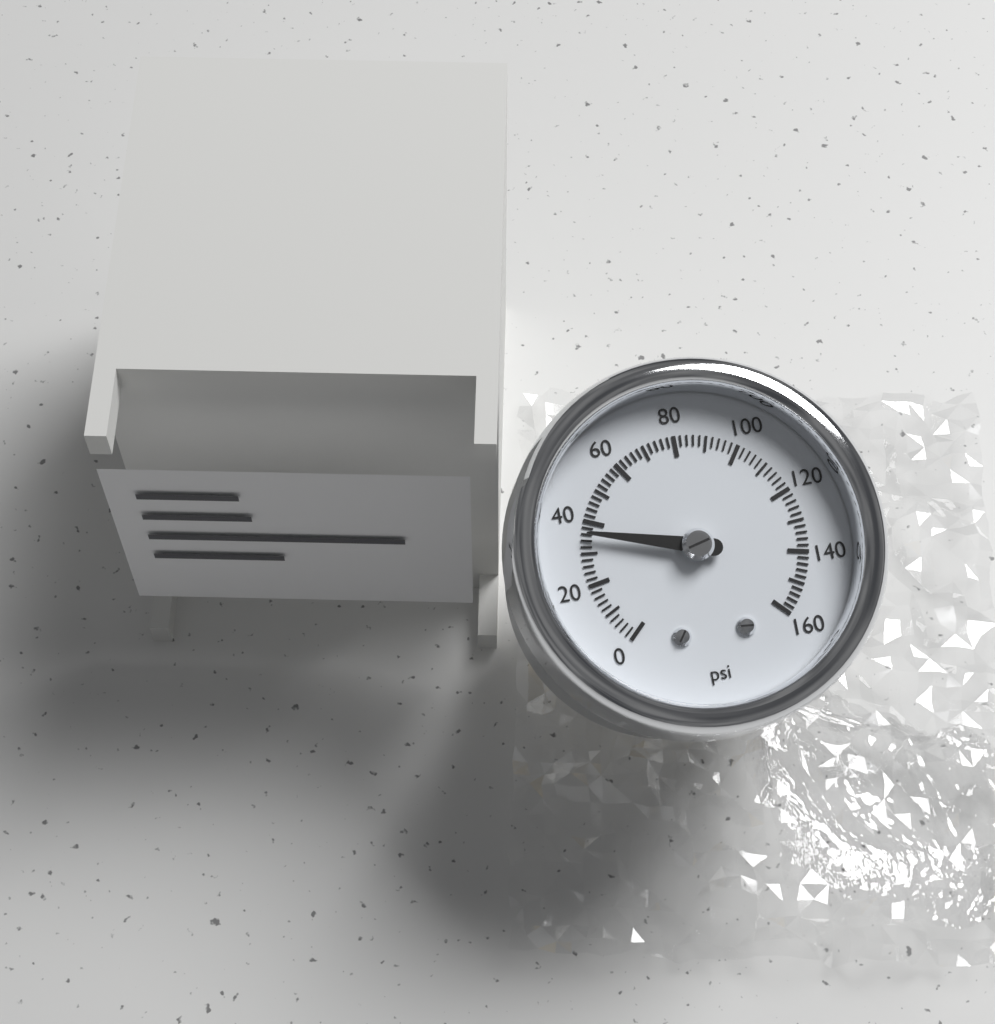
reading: 36 psi
